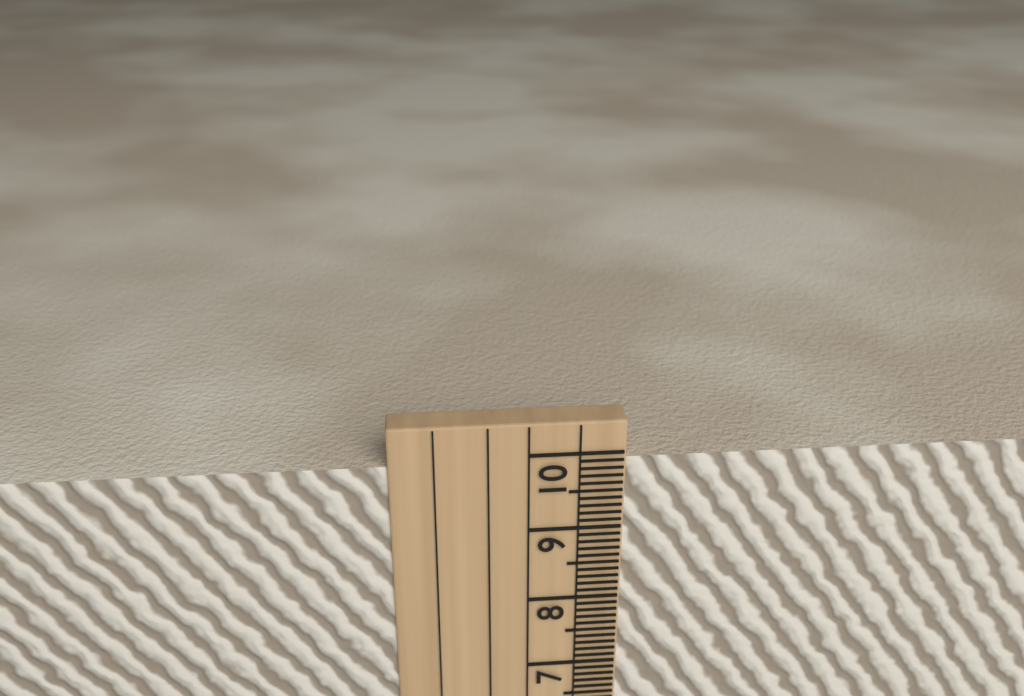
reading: 9.9 cm
